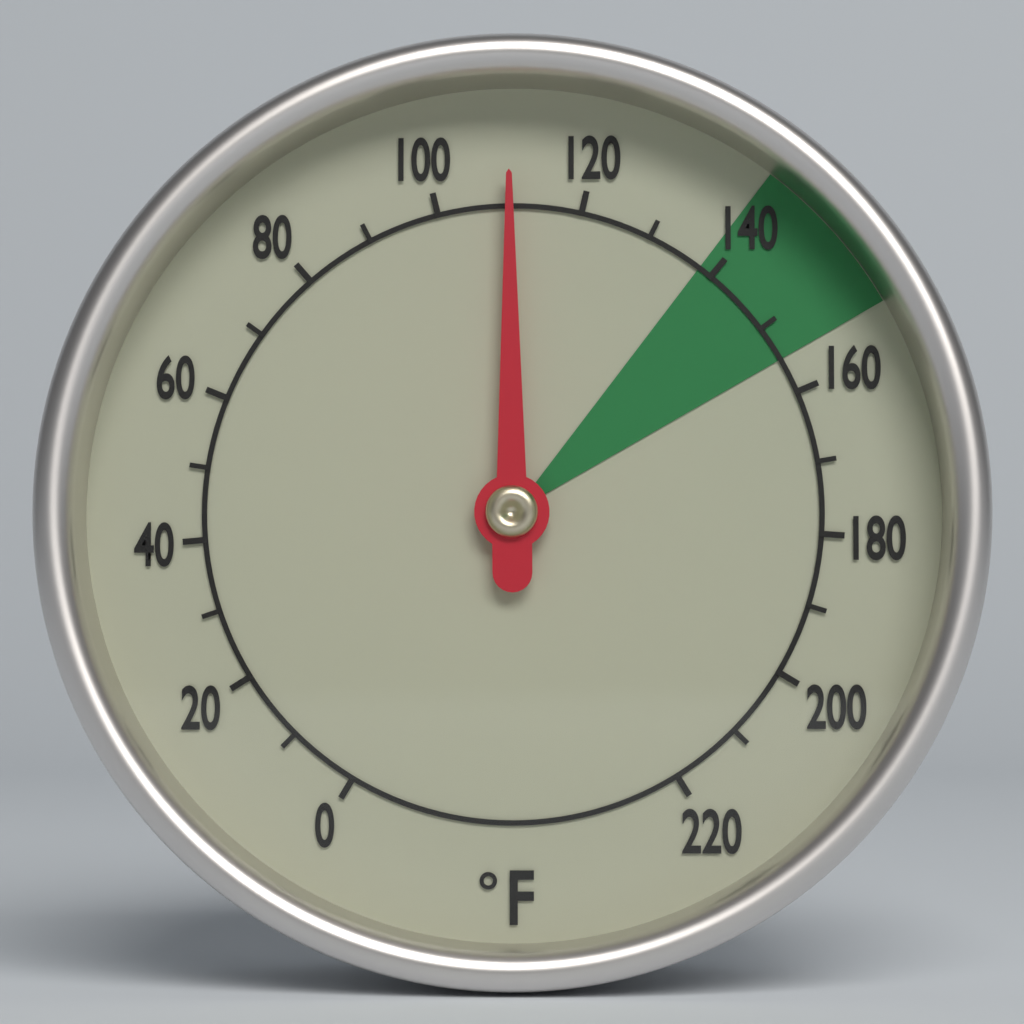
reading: 110 °F
